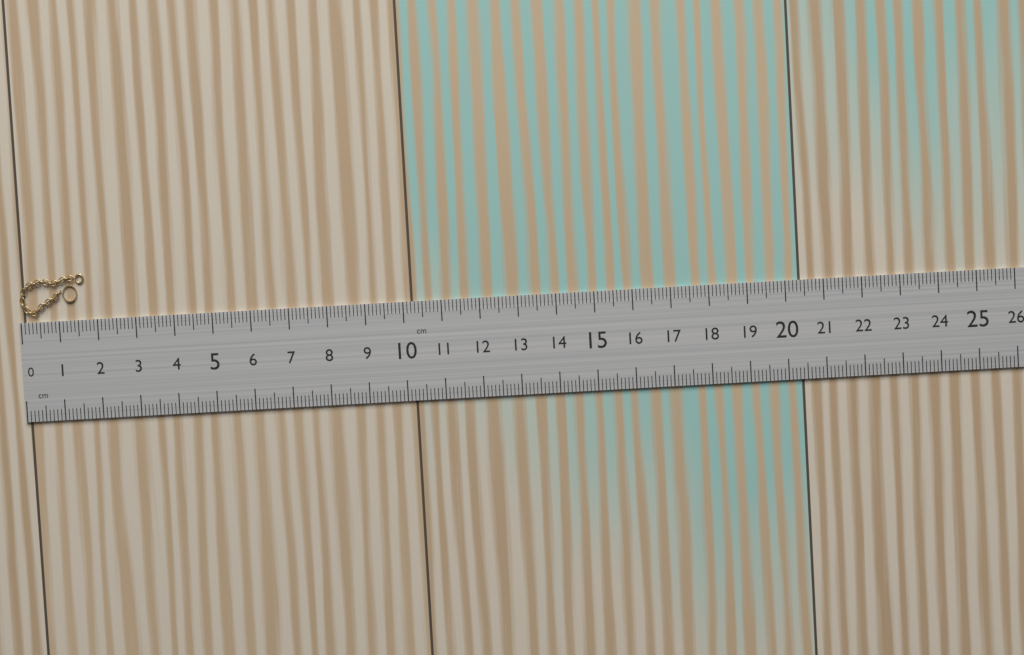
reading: 1.7 cm
